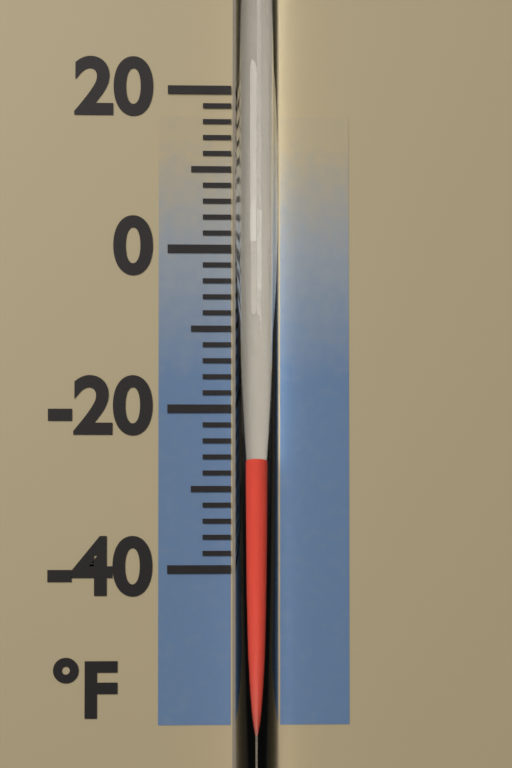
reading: -26 °F
